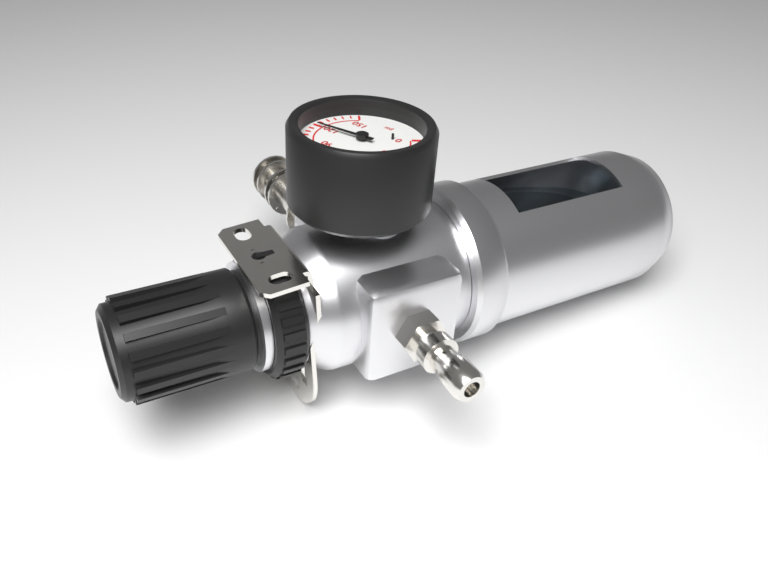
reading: 120 psi
